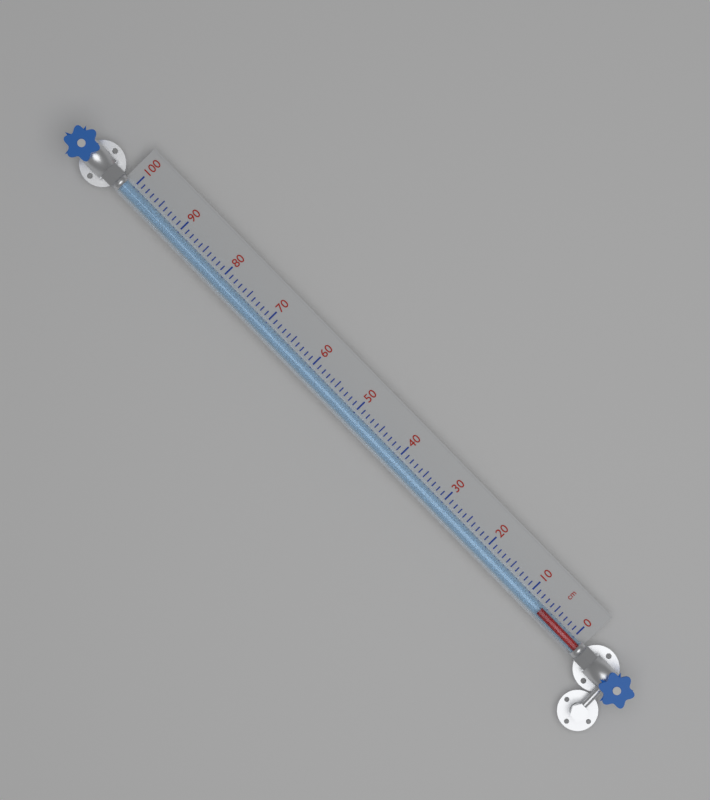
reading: 7 cm
